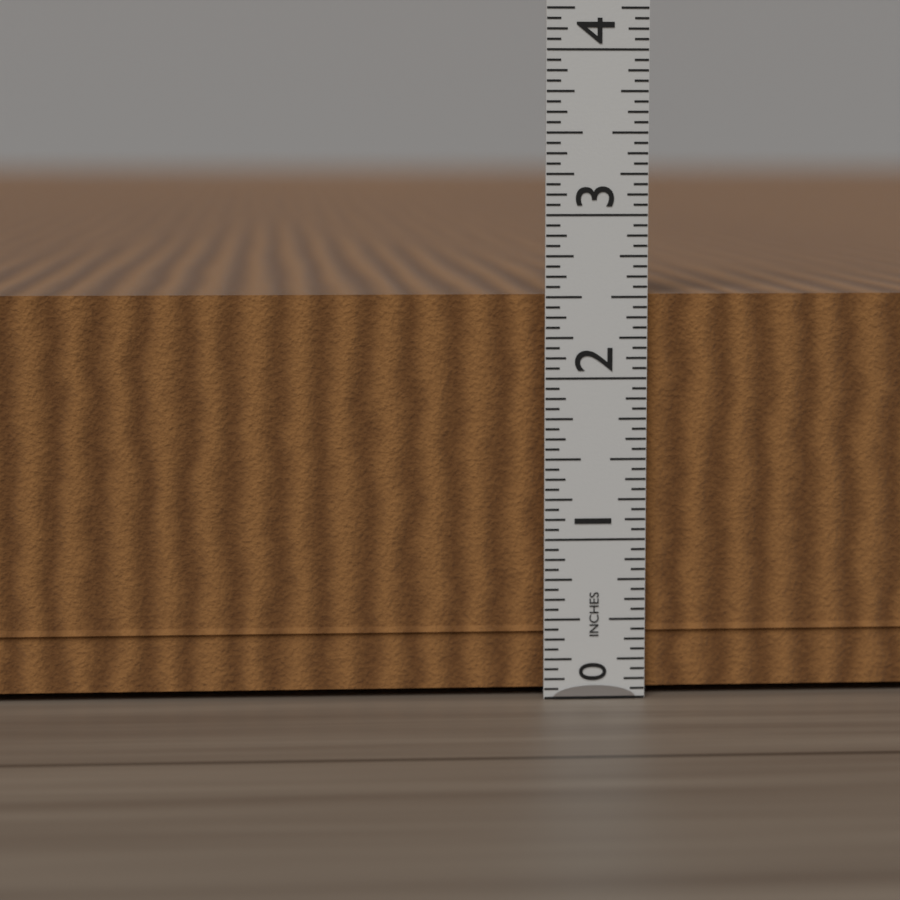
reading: 2.5625 in
